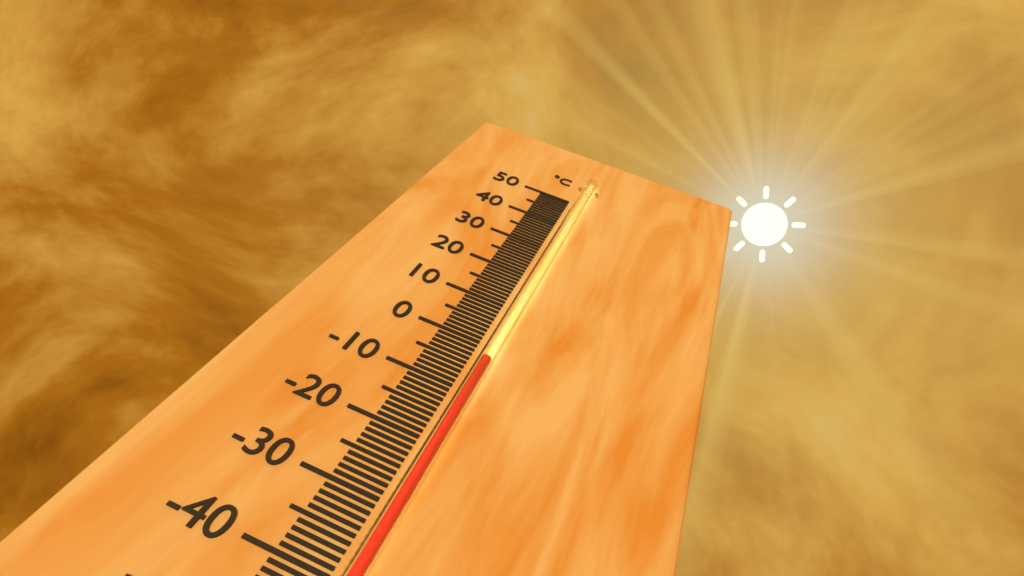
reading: -4 °C
